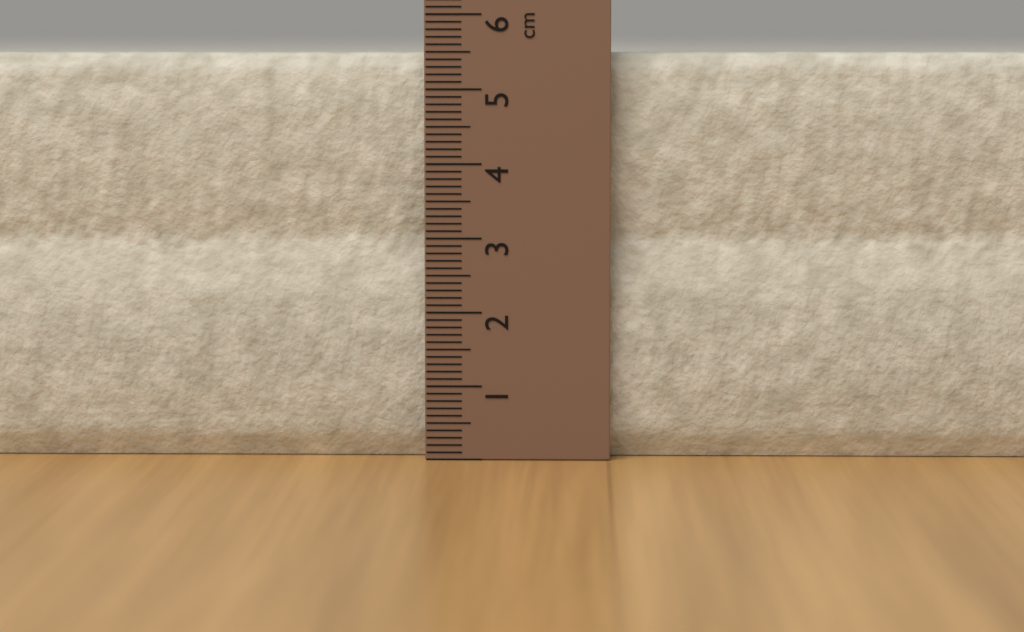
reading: 5.5 cm
